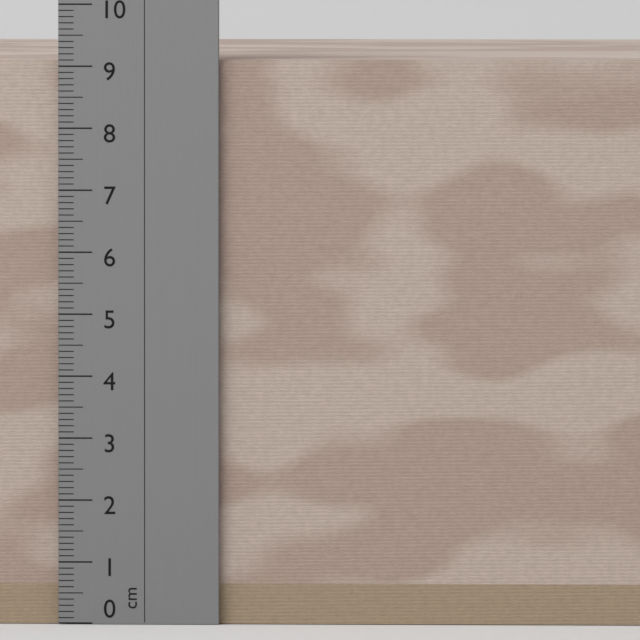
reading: 9.1 cm
